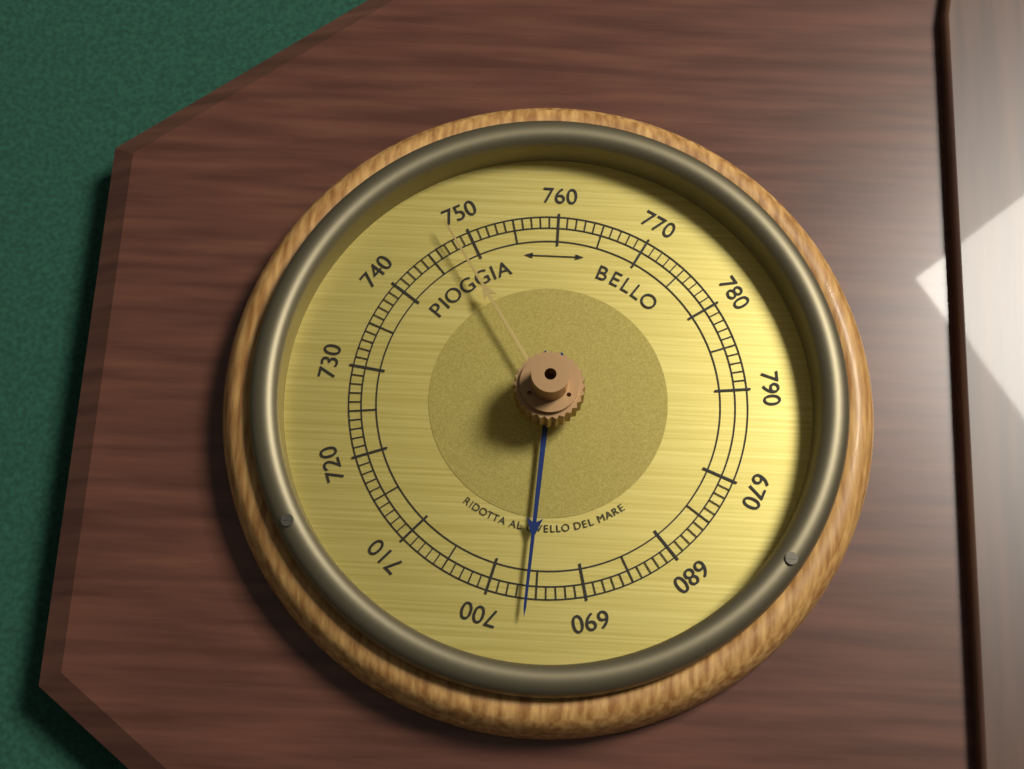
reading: 696 (no unit)
